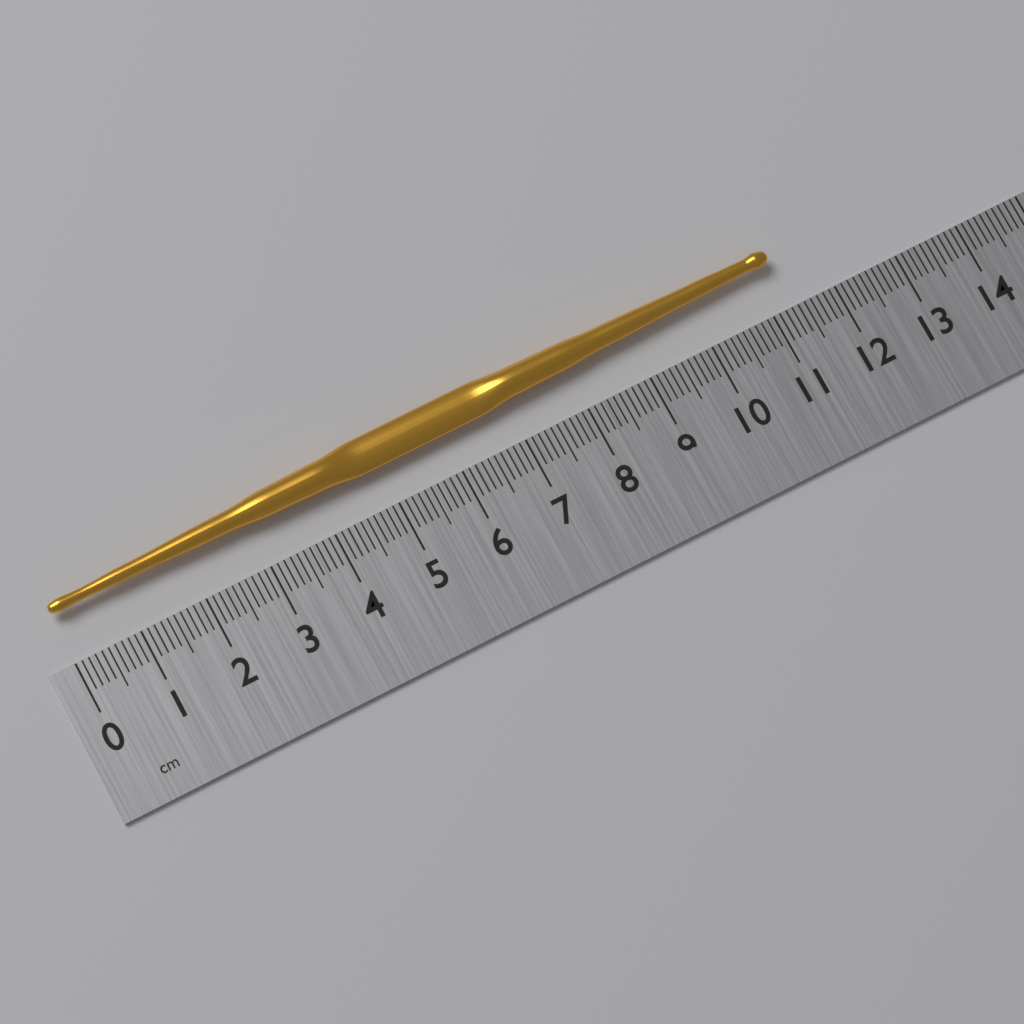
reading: 11.3 cm
